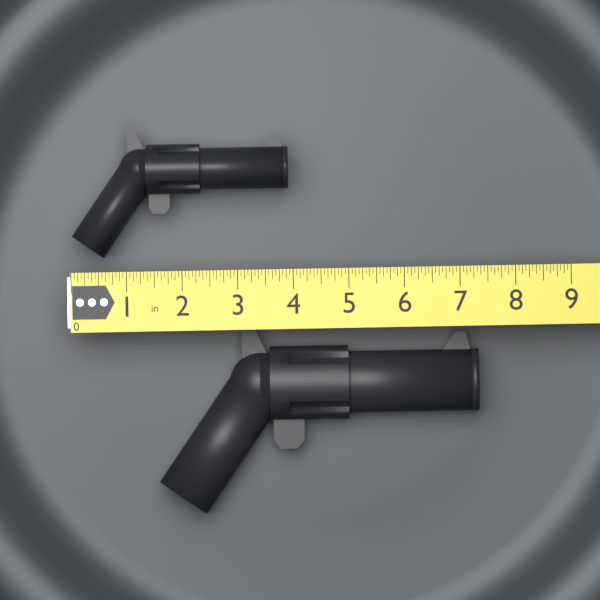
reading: 3.9375 in
